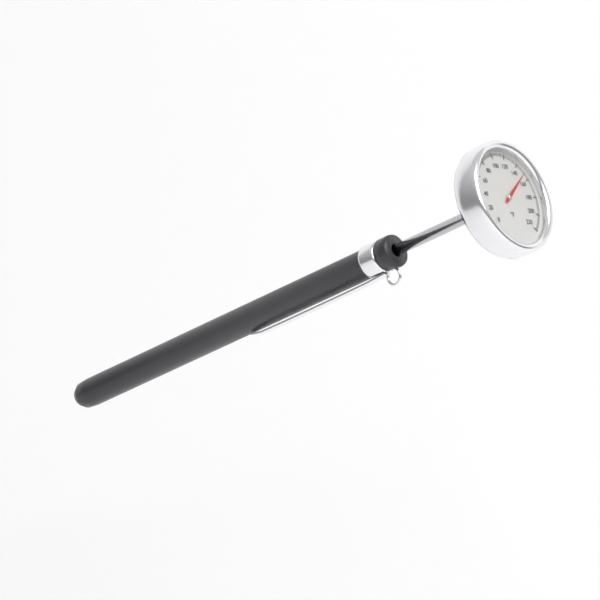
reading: 152 °F
